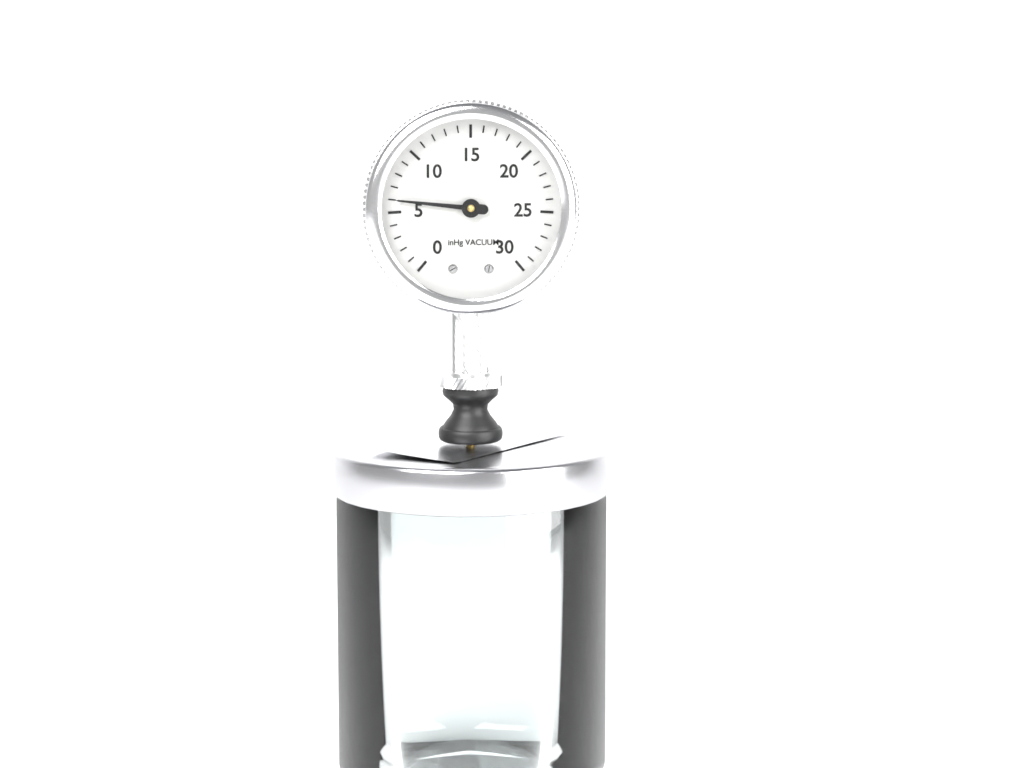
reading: 6 inHg
